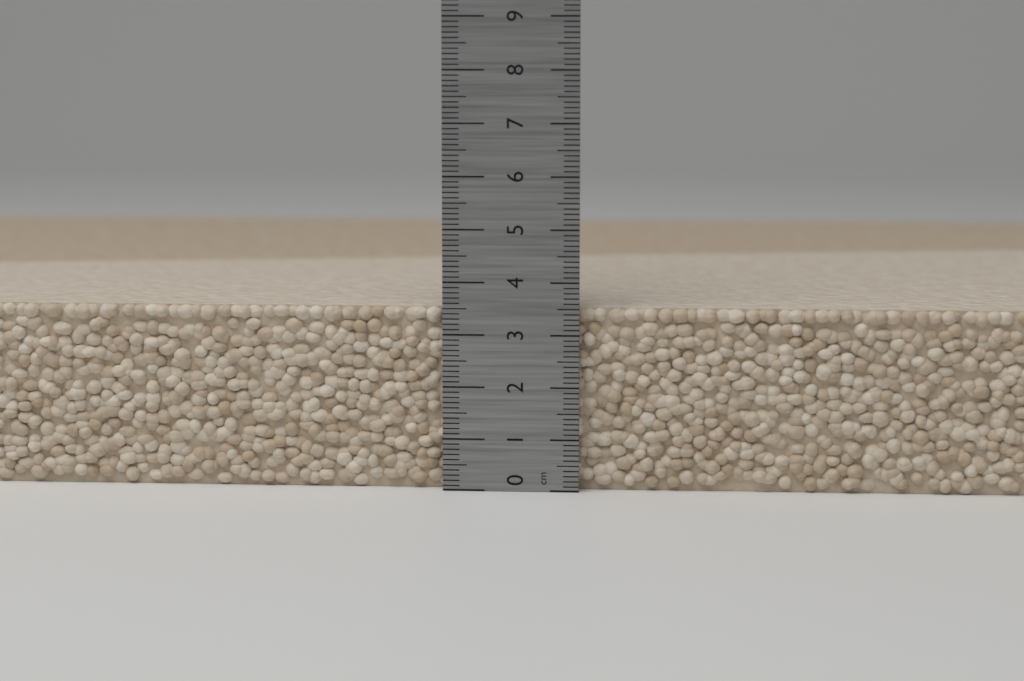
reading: 3.5 cm
